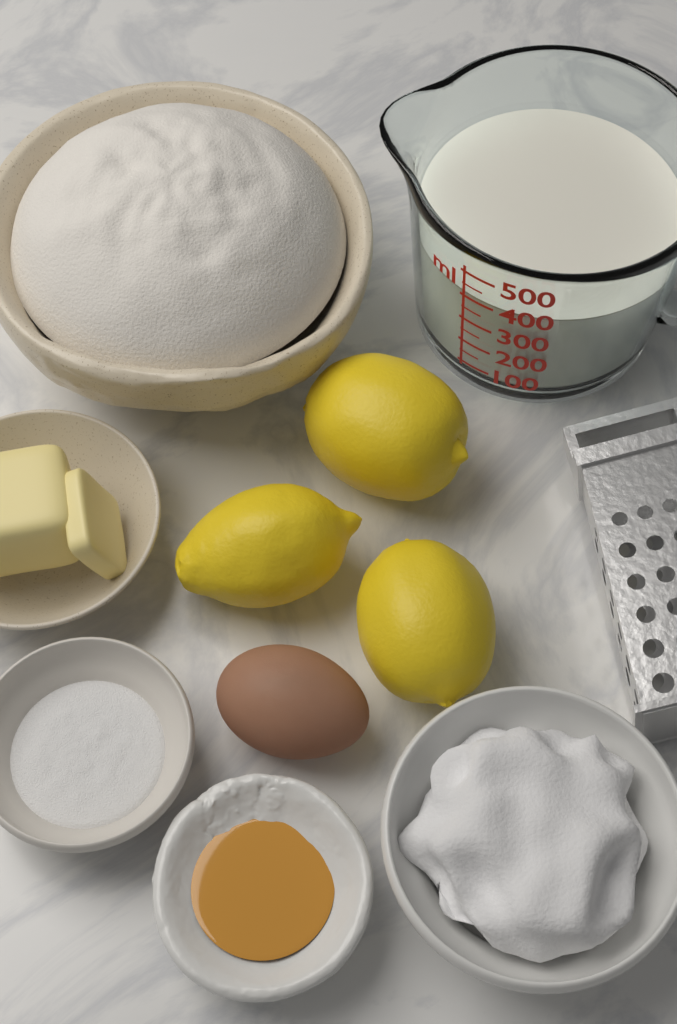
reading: 400 ml
